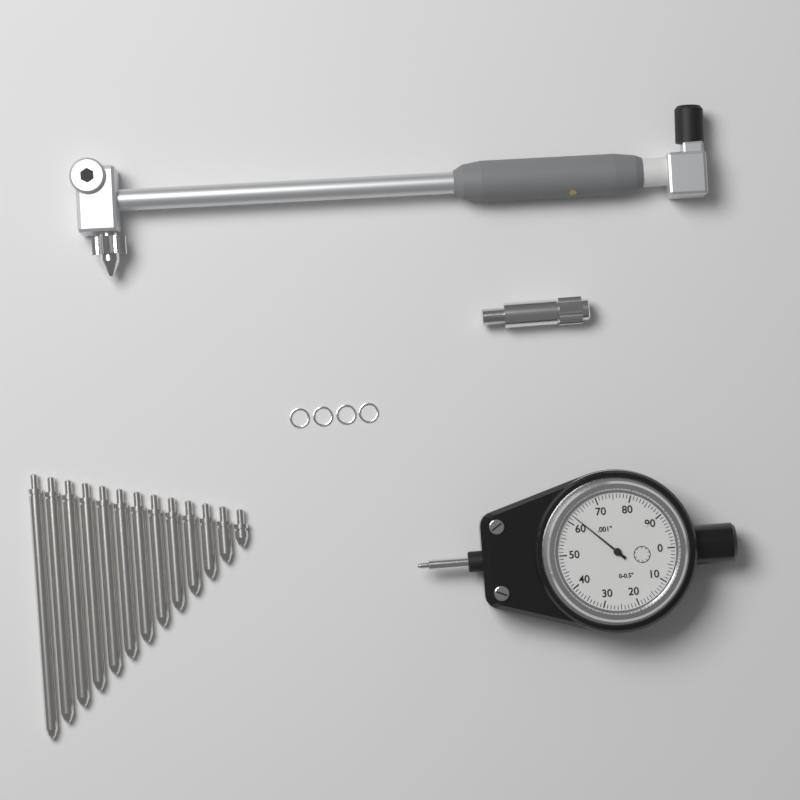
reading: 0.062 in
